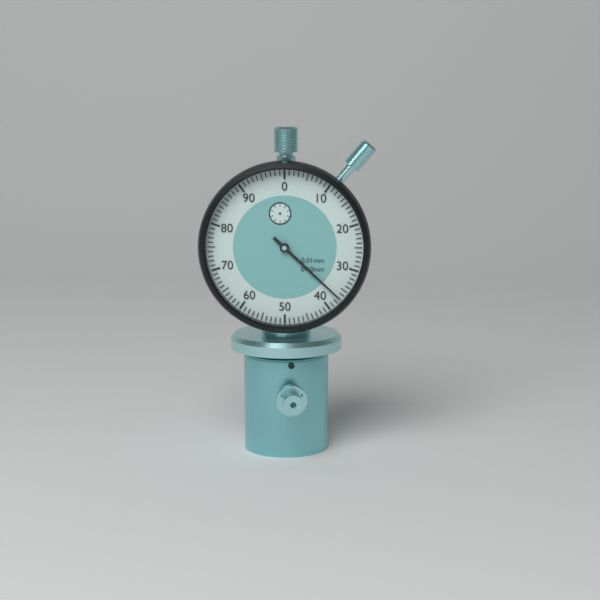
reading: 0.37 mm
